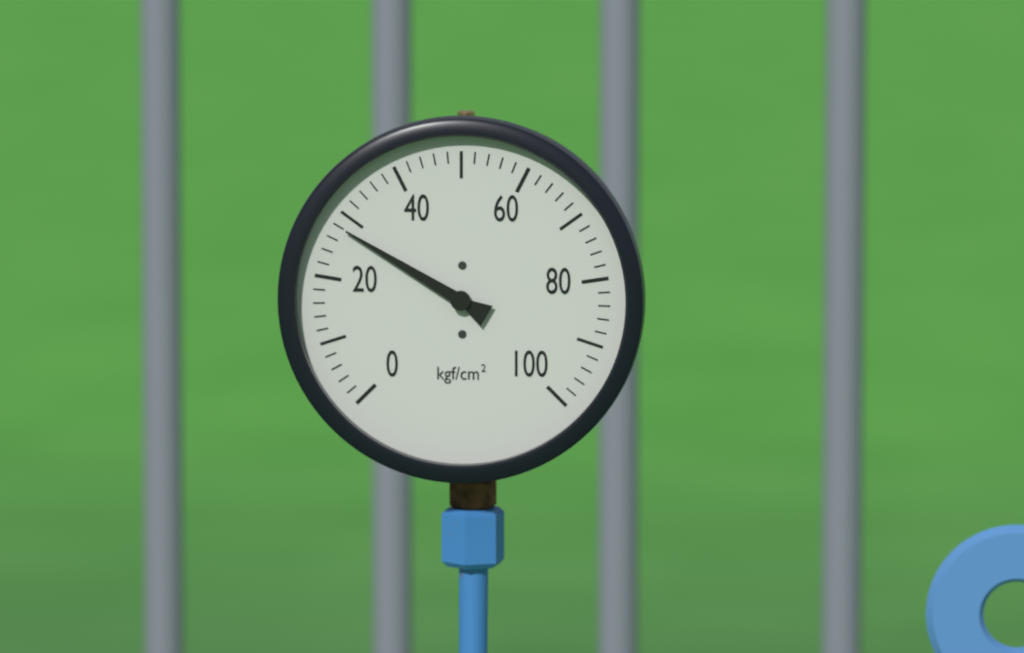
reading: 28 kgf/cm²
